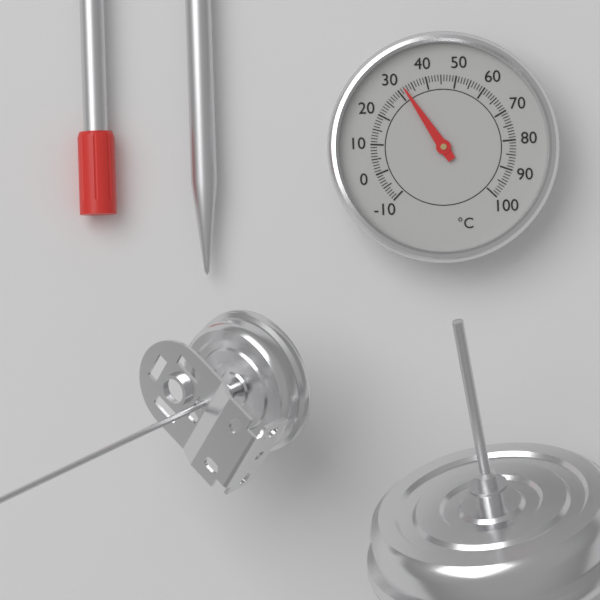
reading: 32 °C
